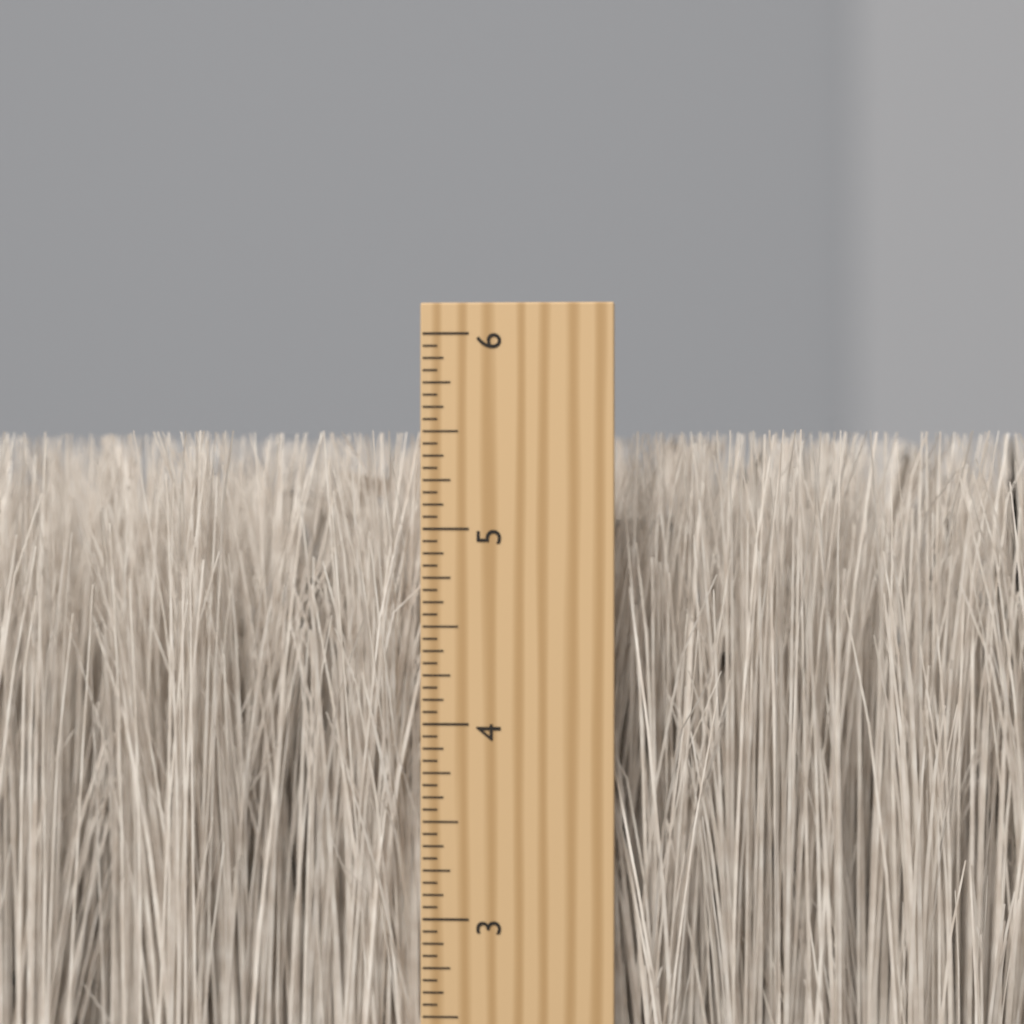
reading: 5.5000 inch
